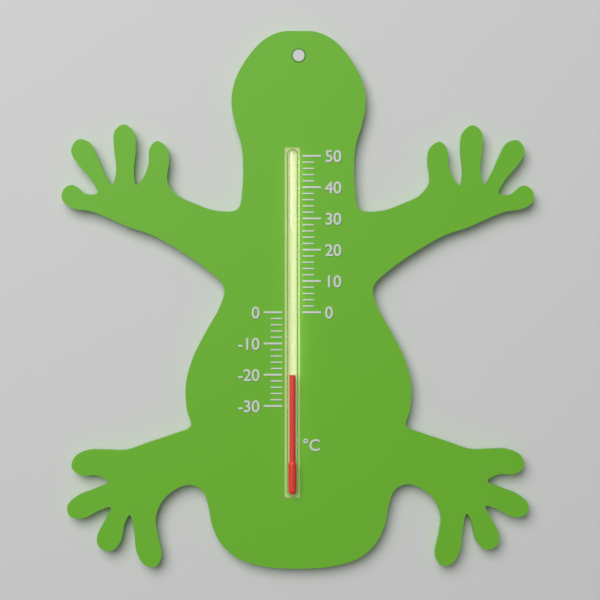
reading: -20 °C
